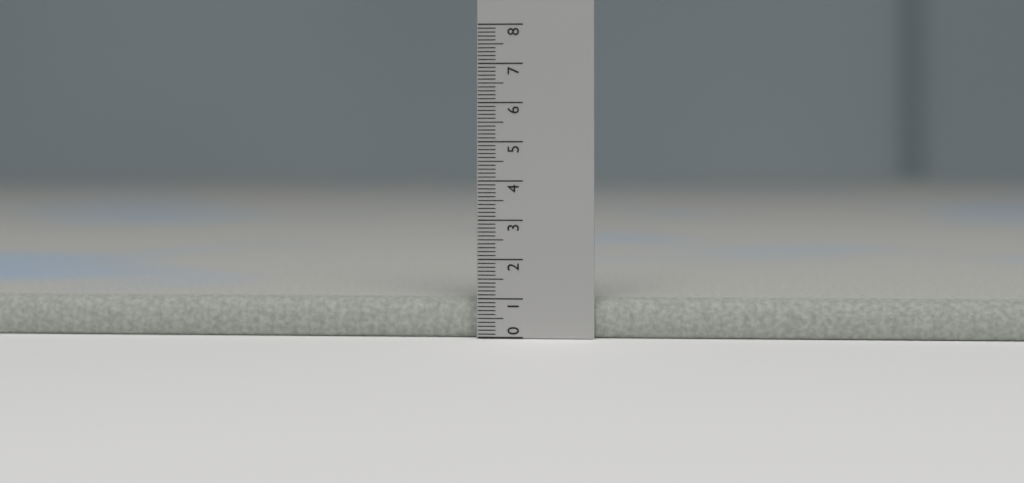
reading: 1.0 (no unit)
